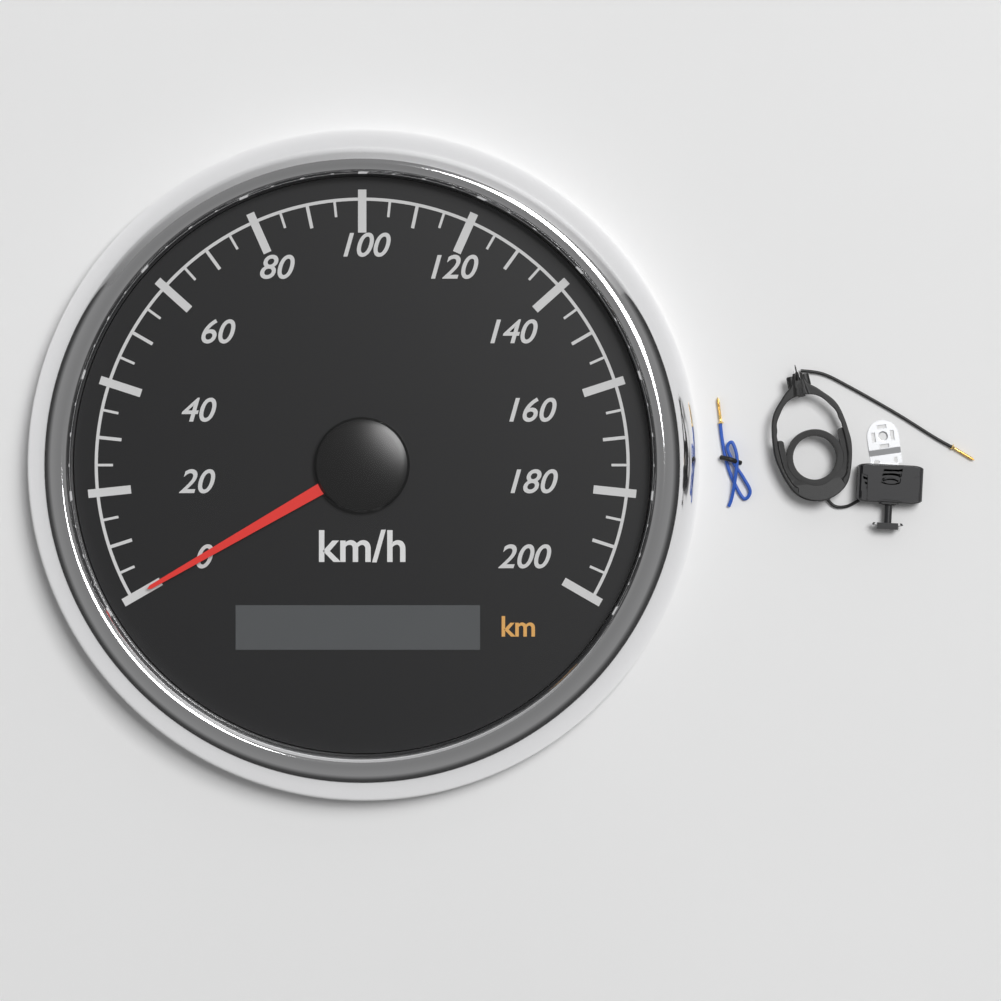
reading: 0 km/h
